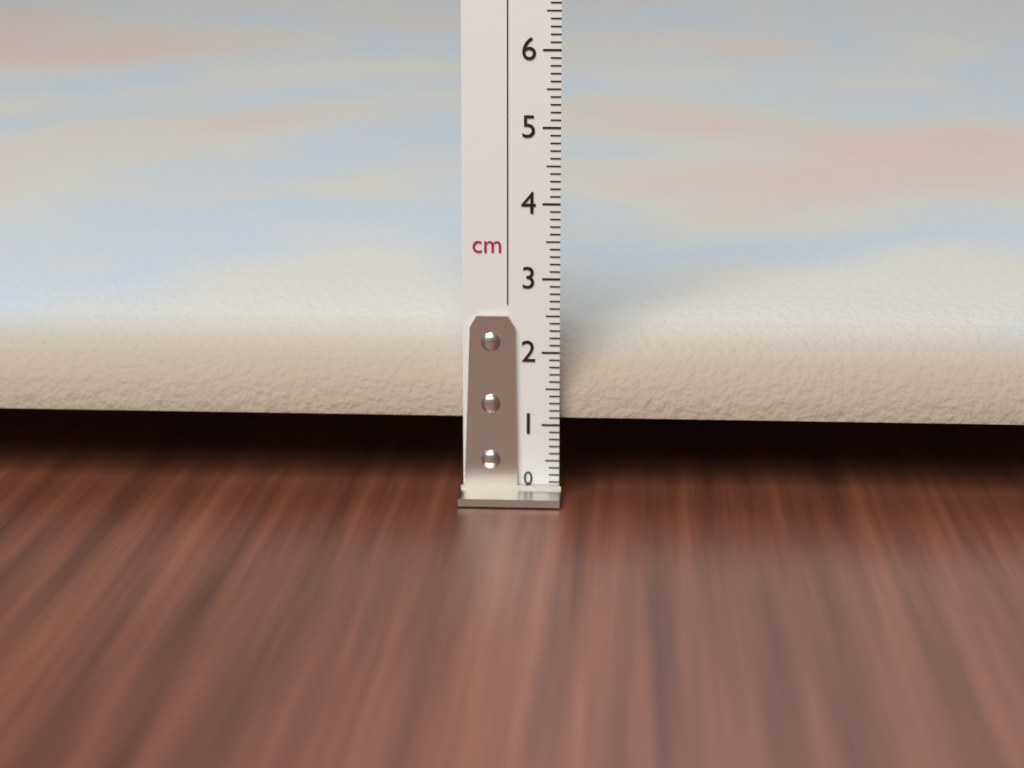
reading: 2.6 cm
